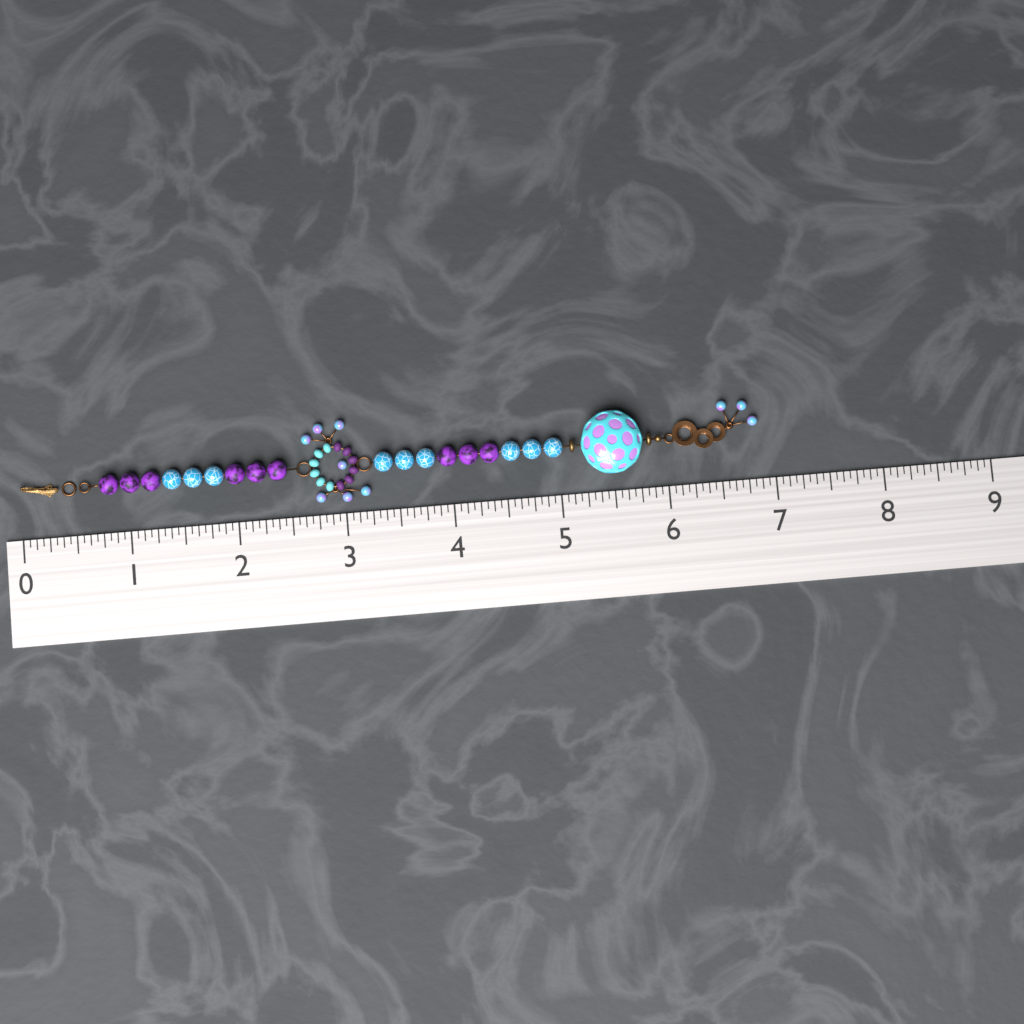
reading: 6.8750 (no unit)
